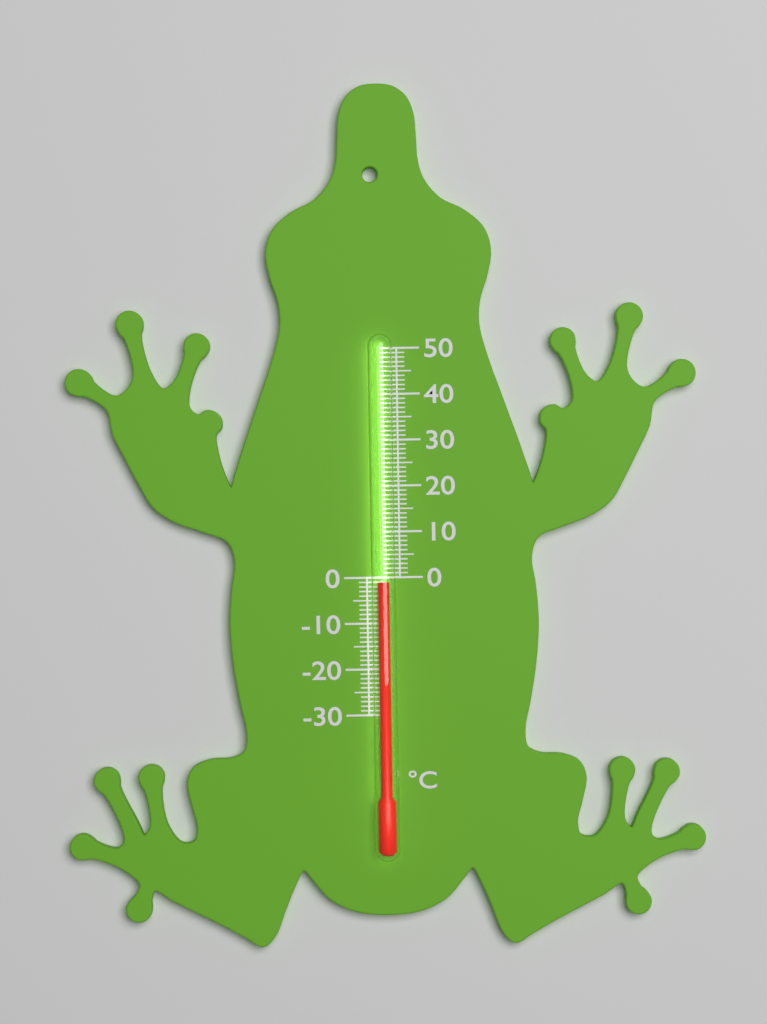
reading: -1 °C
